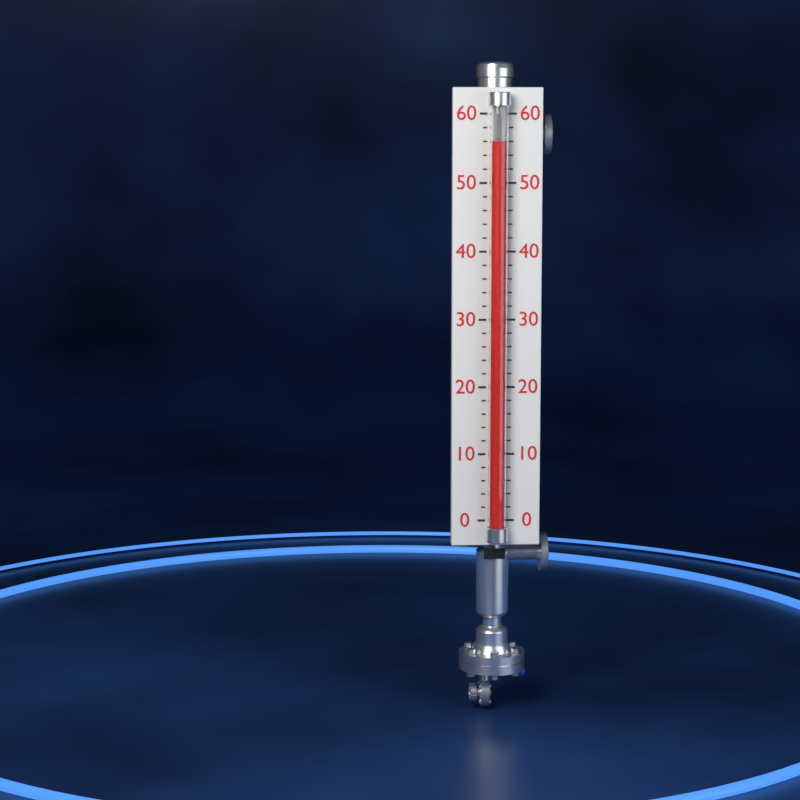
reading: 56 (no unit)
